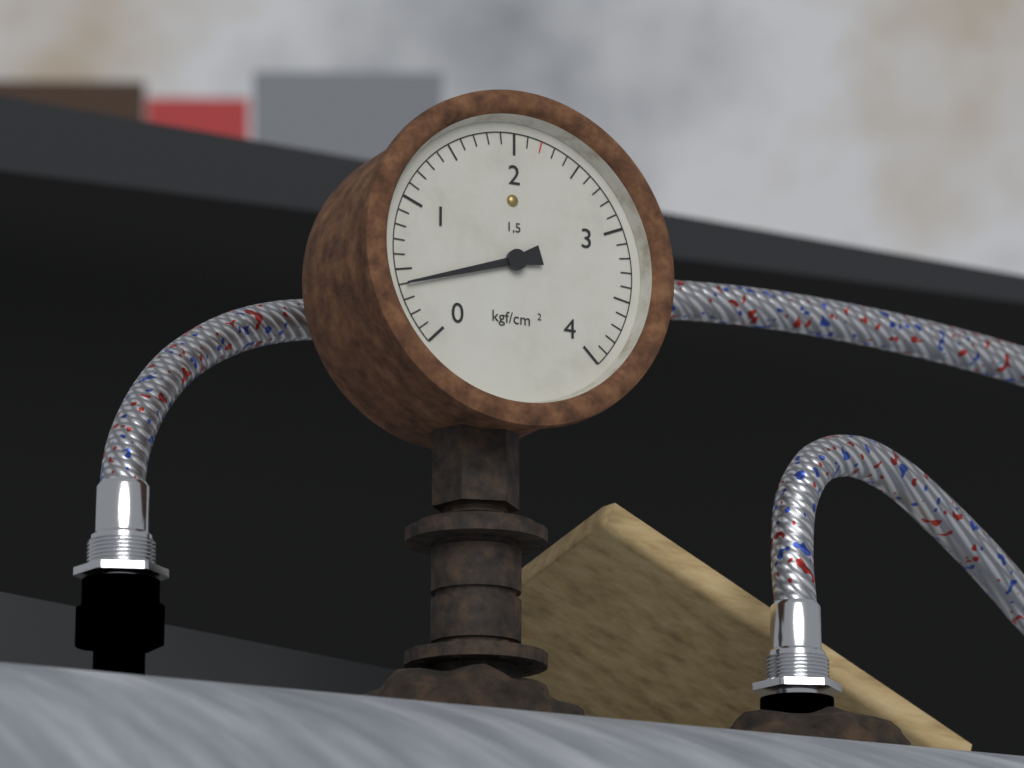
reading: 0.4 kgf/cm²
